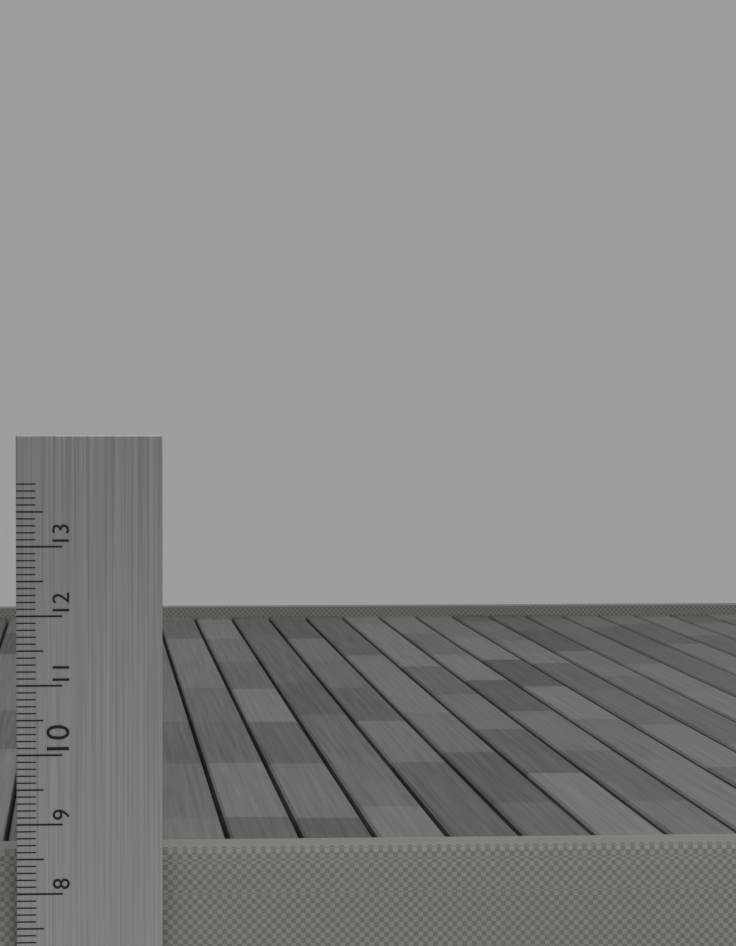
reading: 8.6 cm
